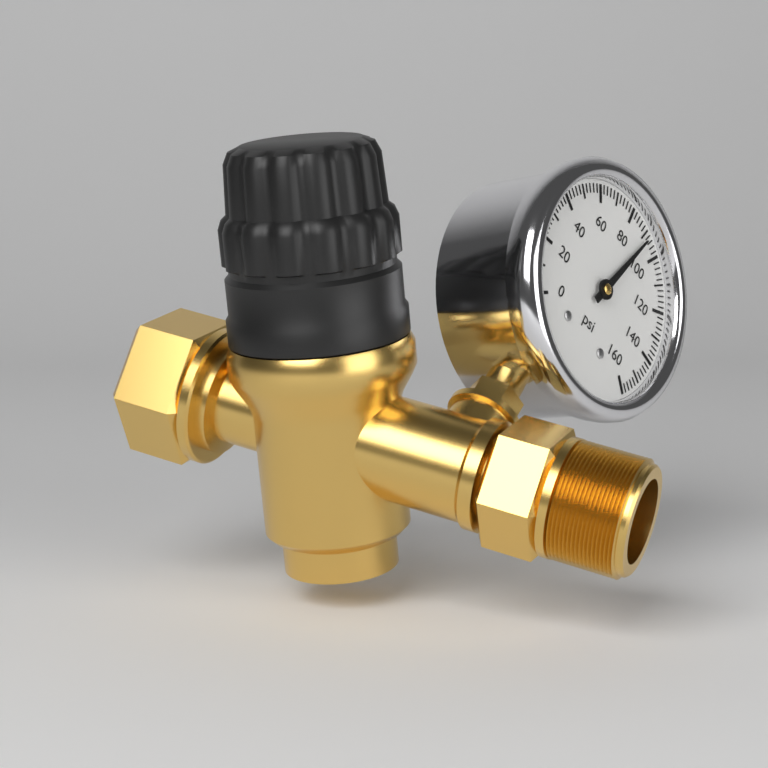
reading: 92 psi
